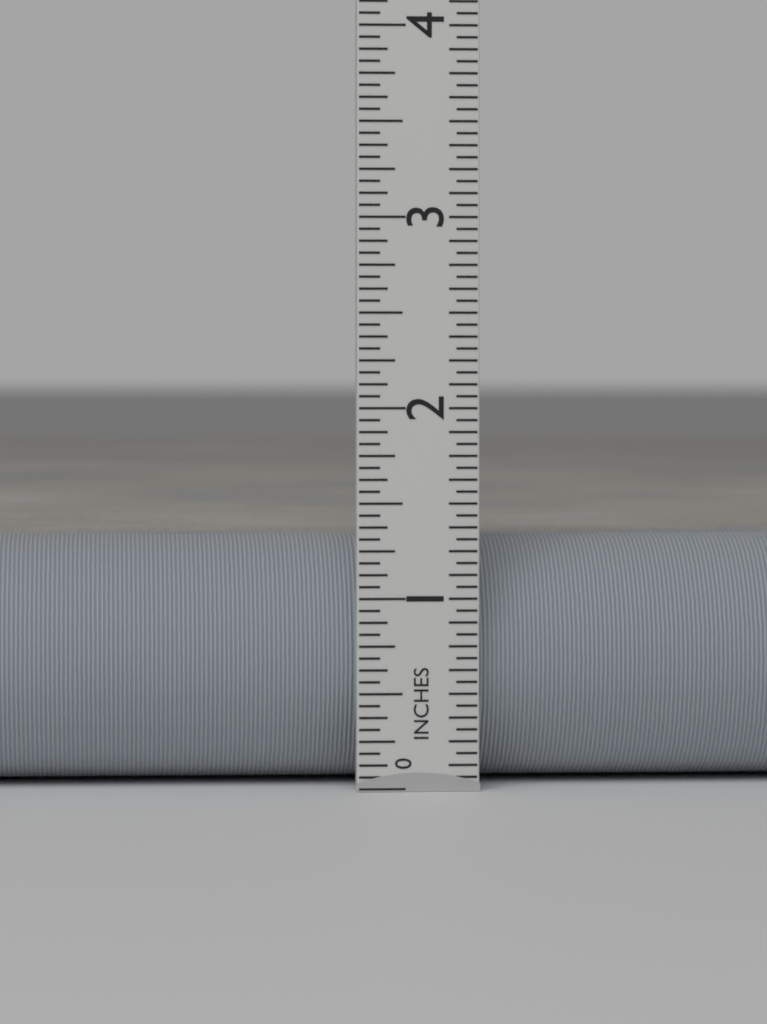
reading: 1.3125 in
